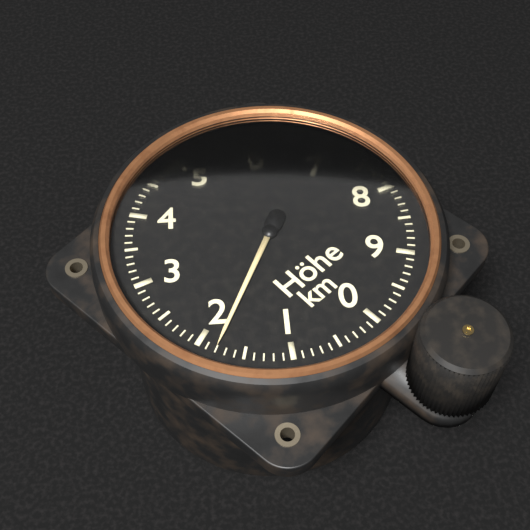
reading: 1.8 km
